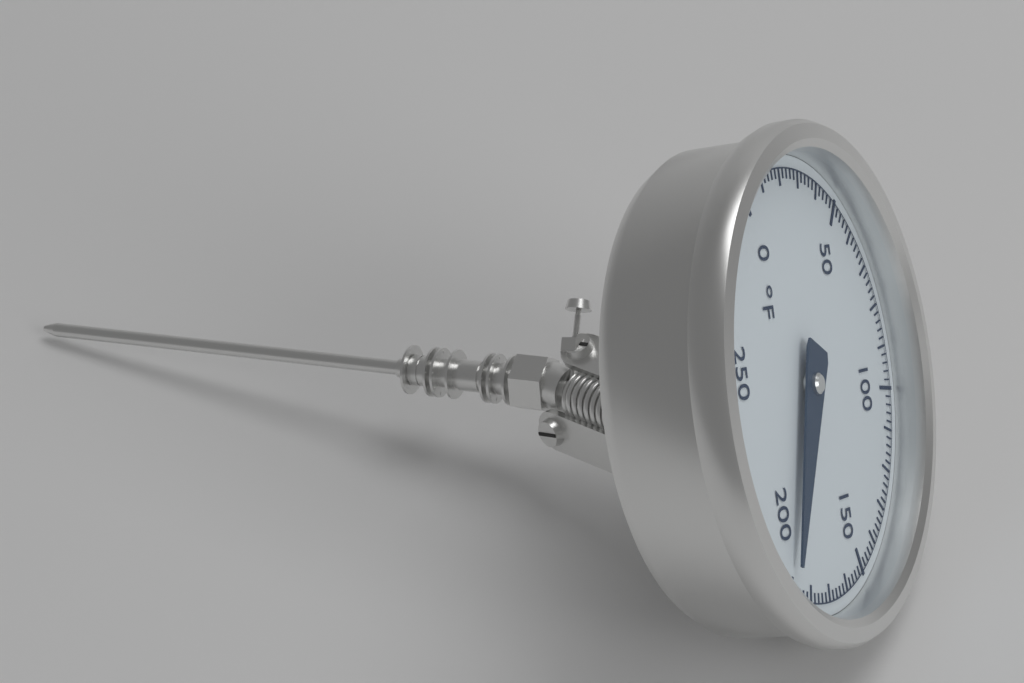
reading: 190 °F
